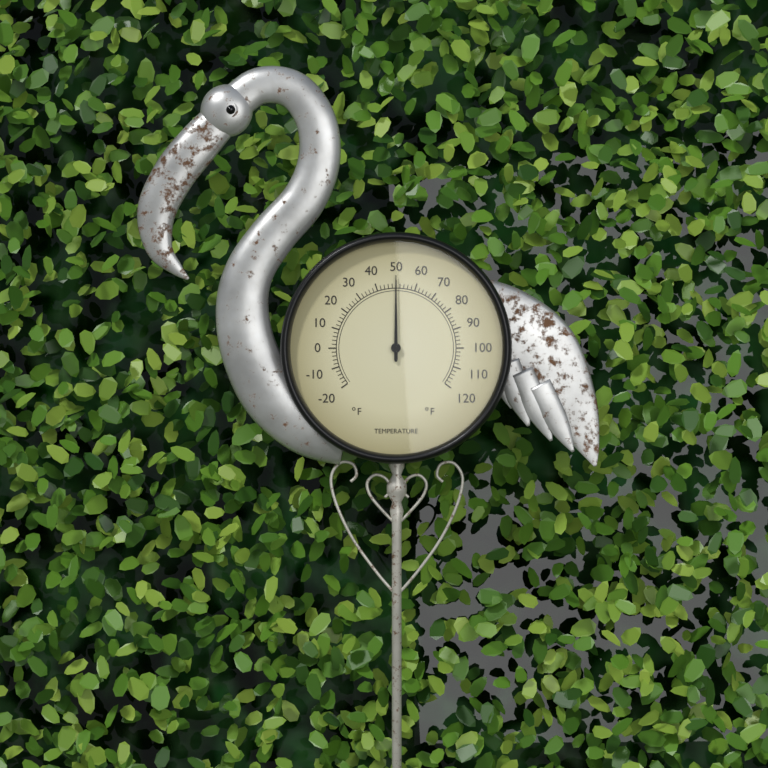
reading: 50 °F
